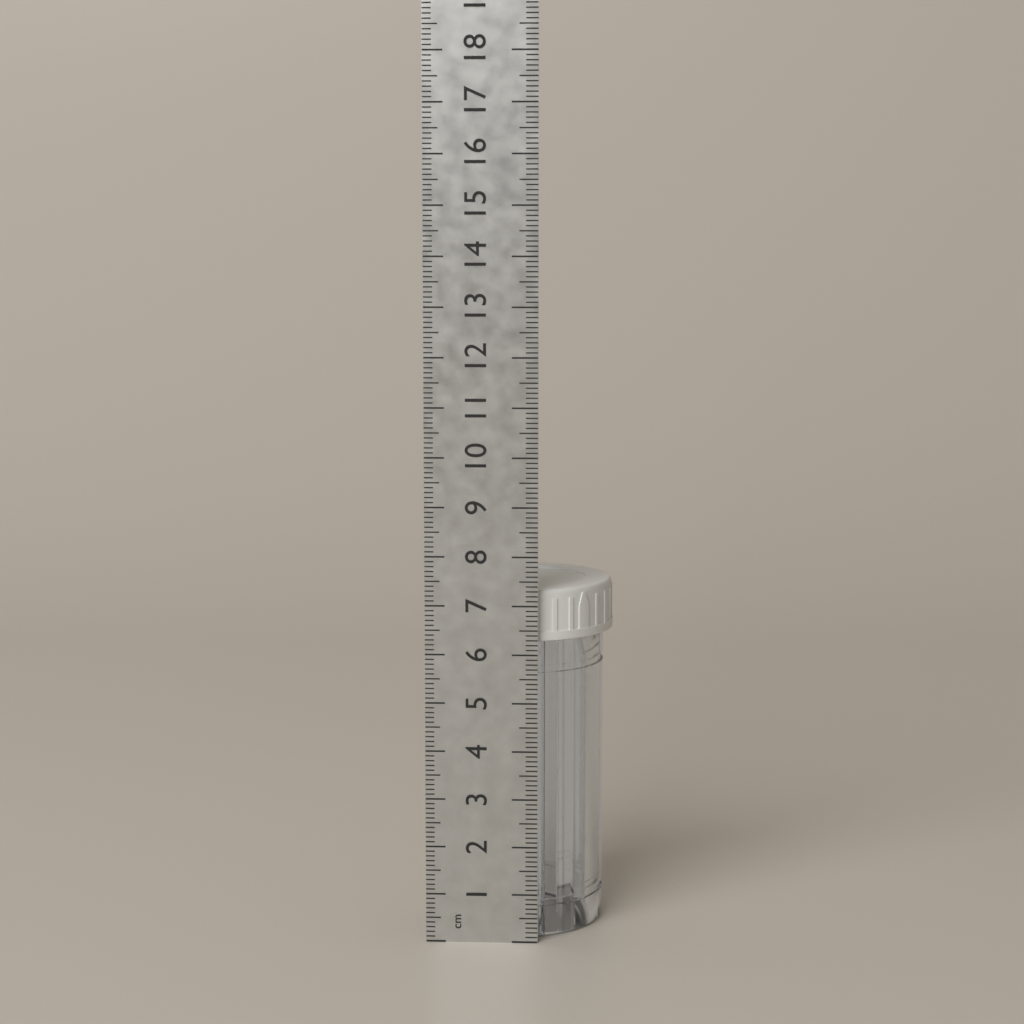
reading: 7.3 cm
